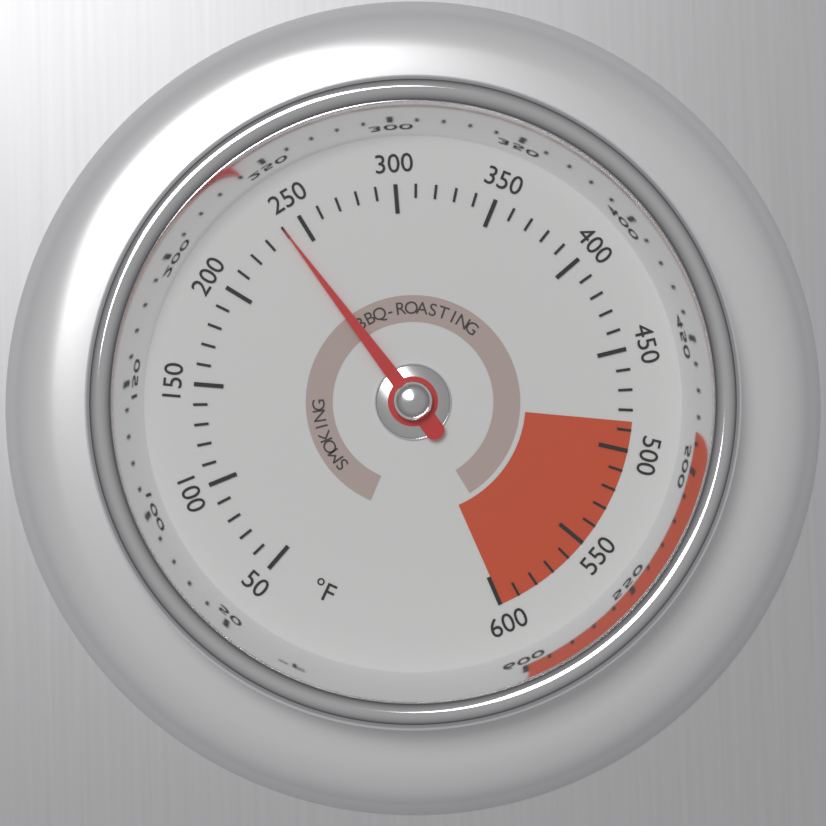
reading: 240 °F
